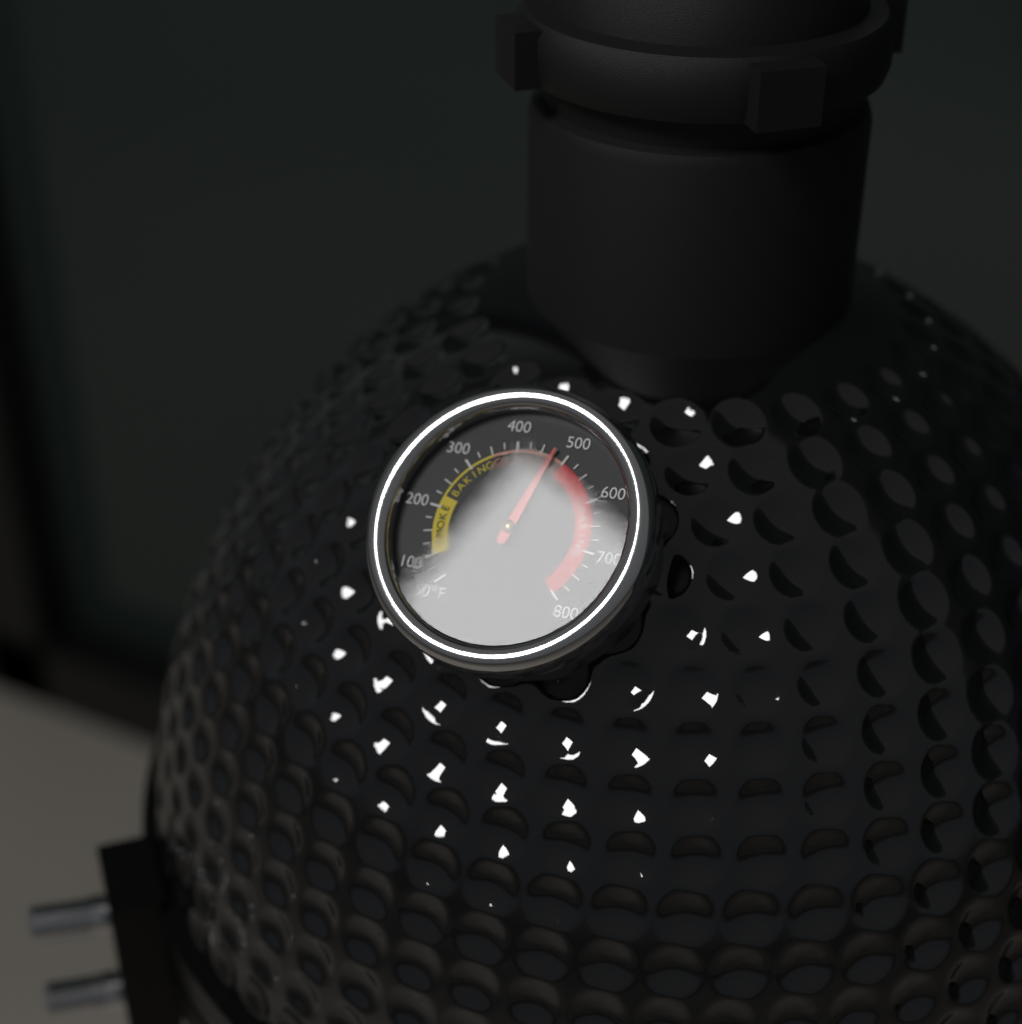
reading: 475 °F
